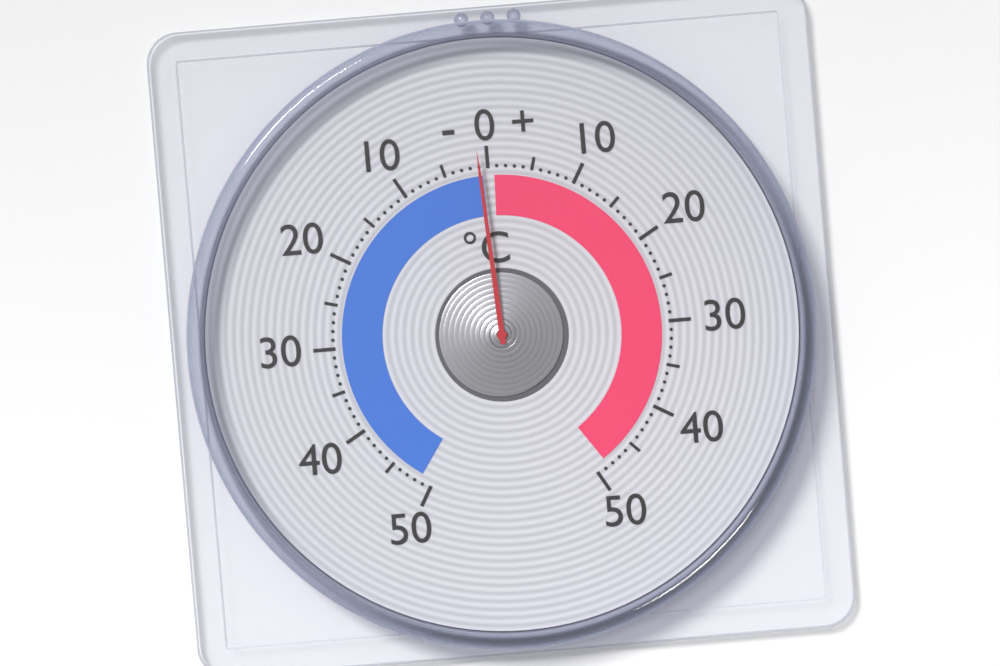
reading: -1 °C
